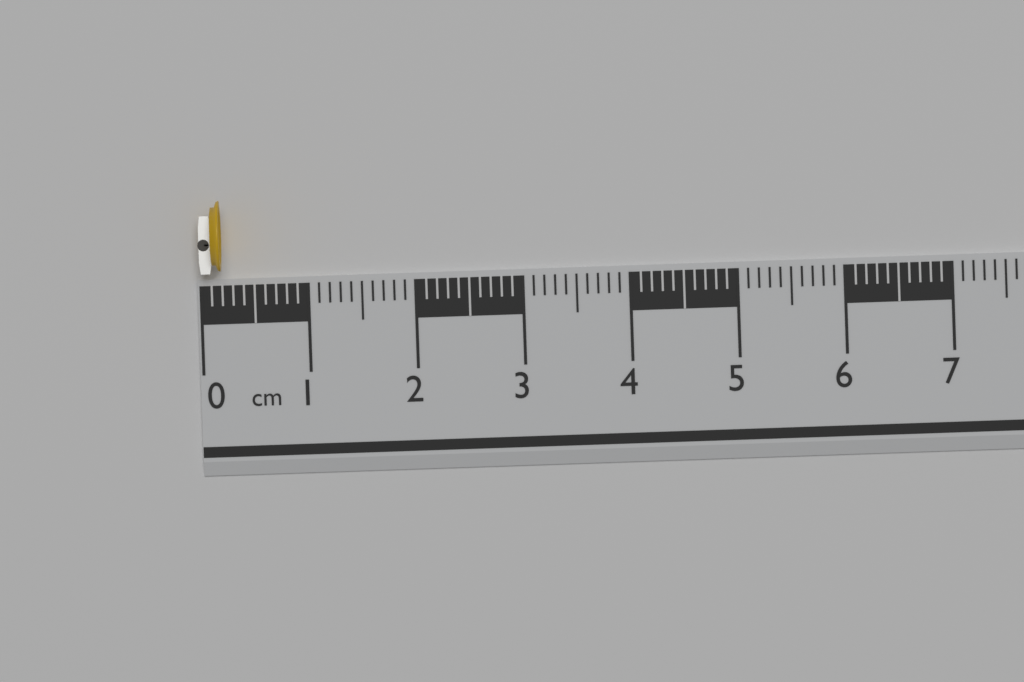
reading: 0.2 cm
